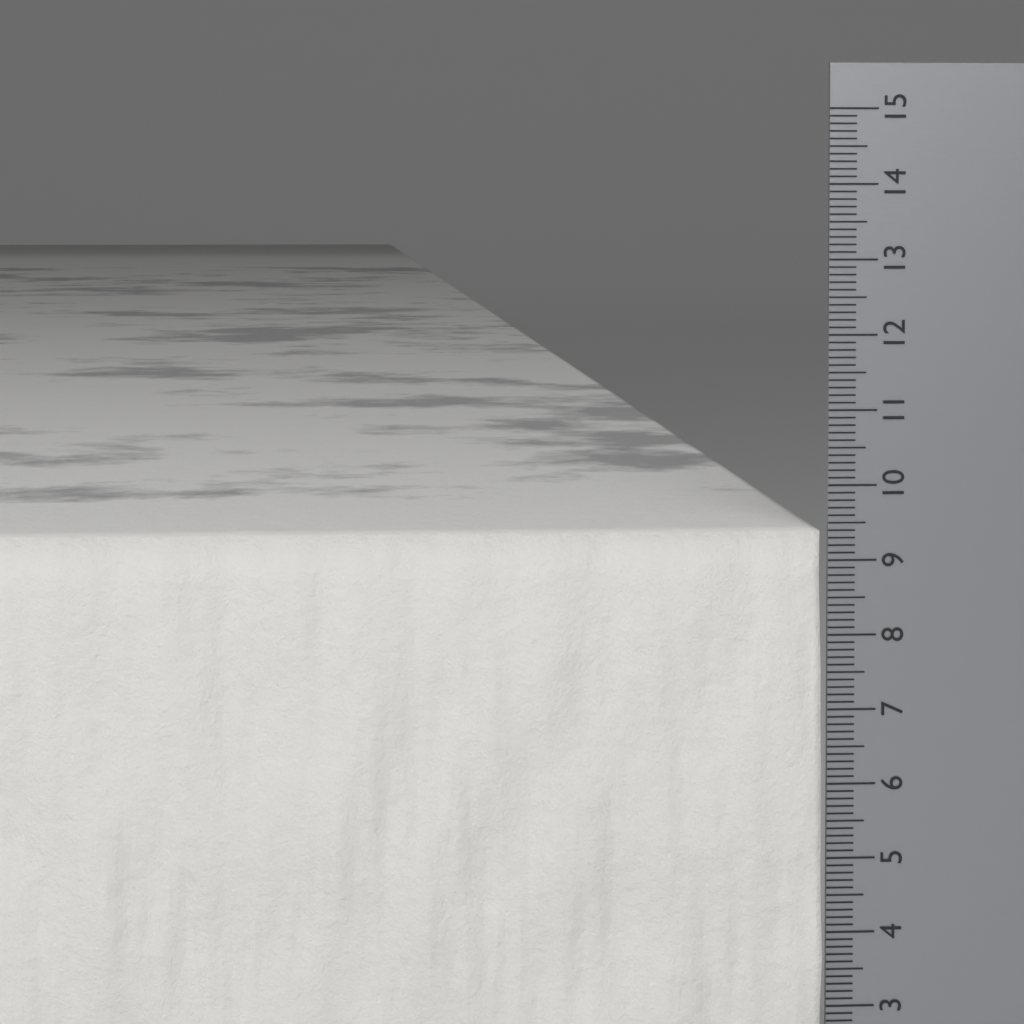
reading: 9.4 cm
